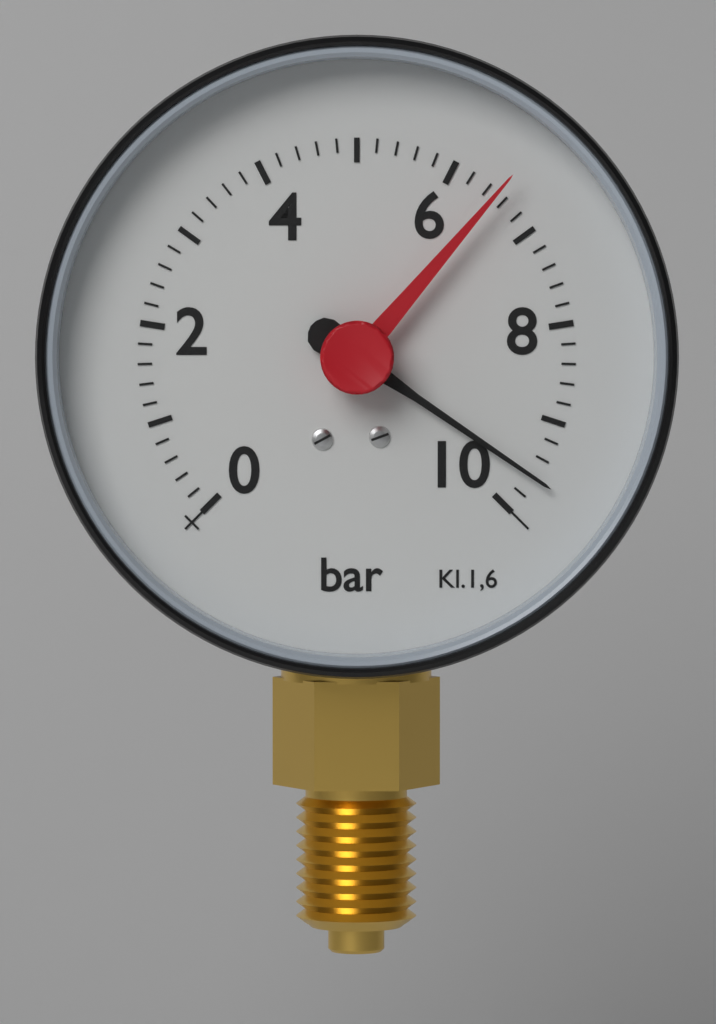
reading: 9.6 bar
